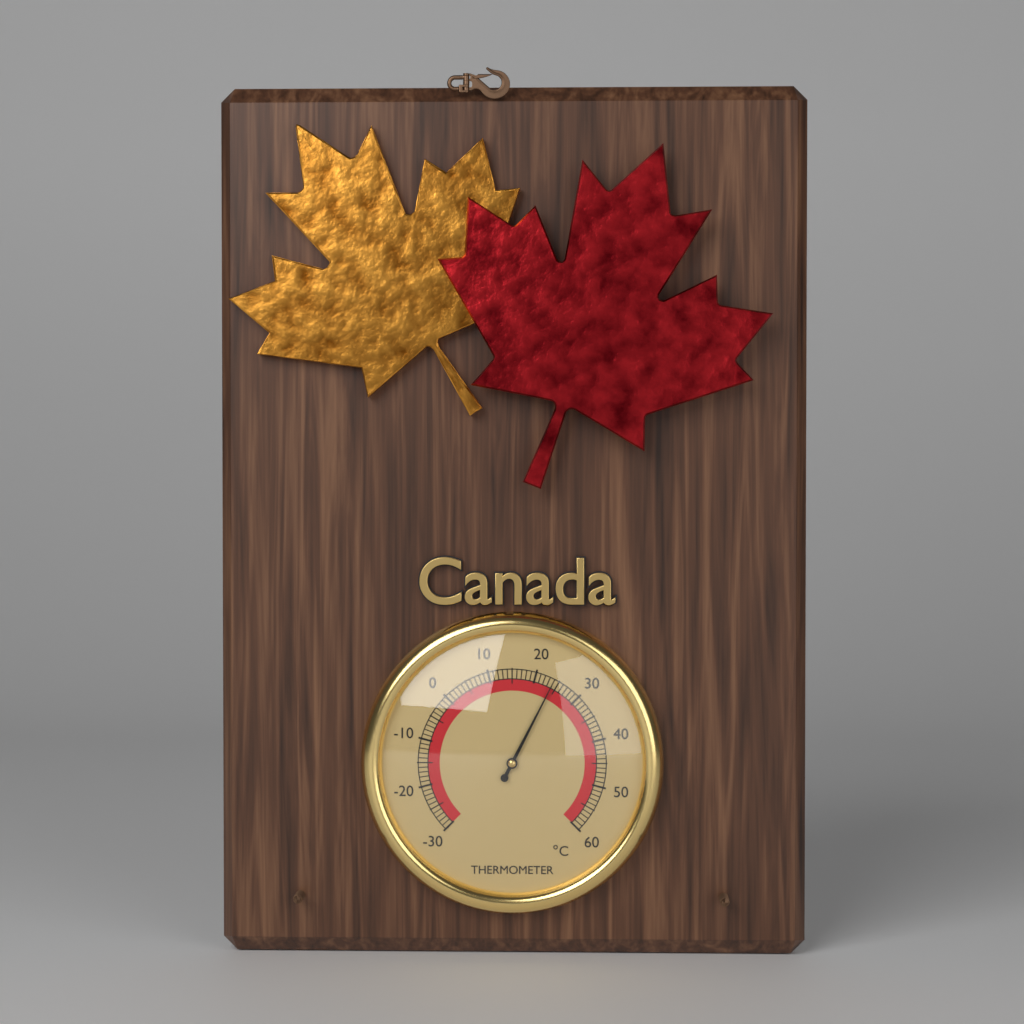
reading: 24 °C
